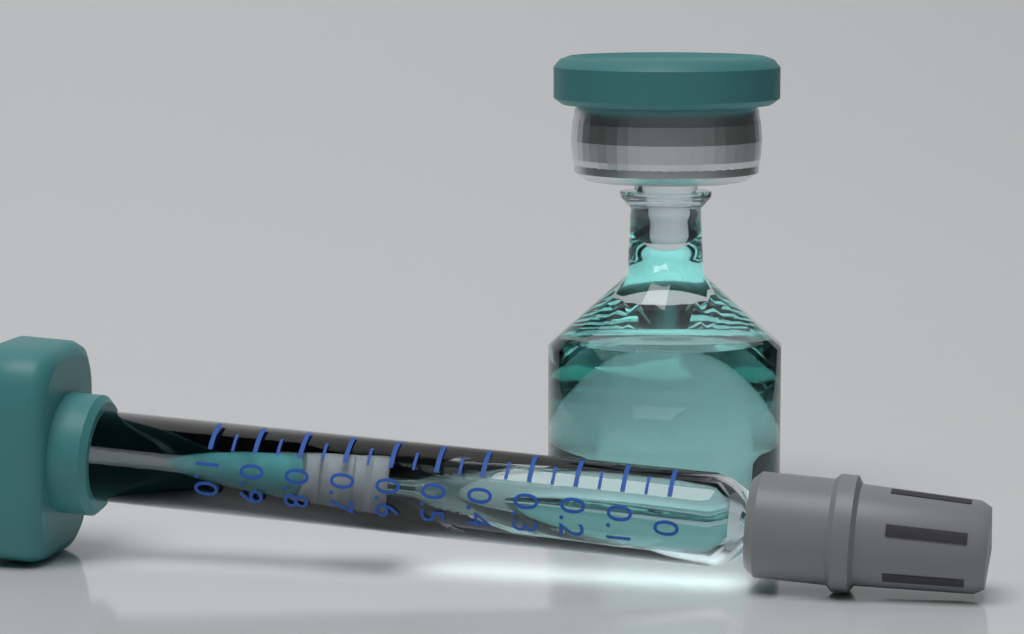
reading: 0.60 (no unit)
